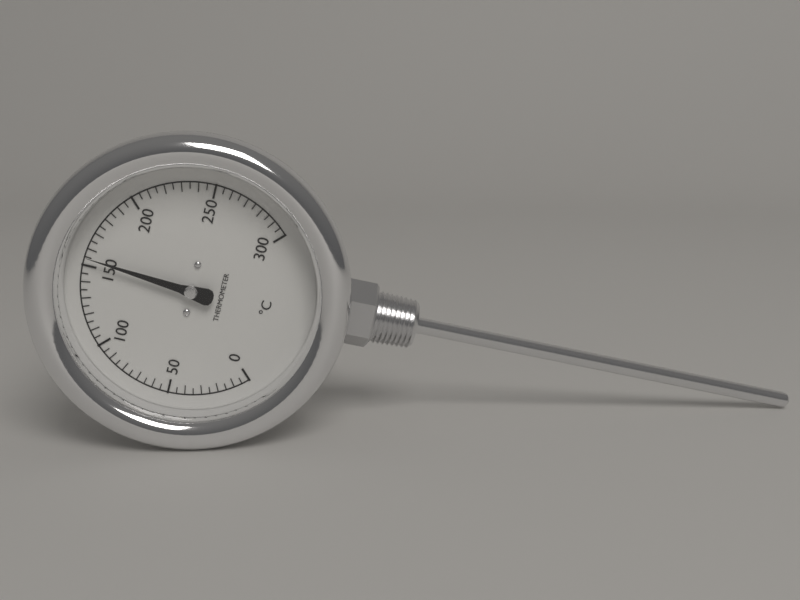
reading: 155 °C
